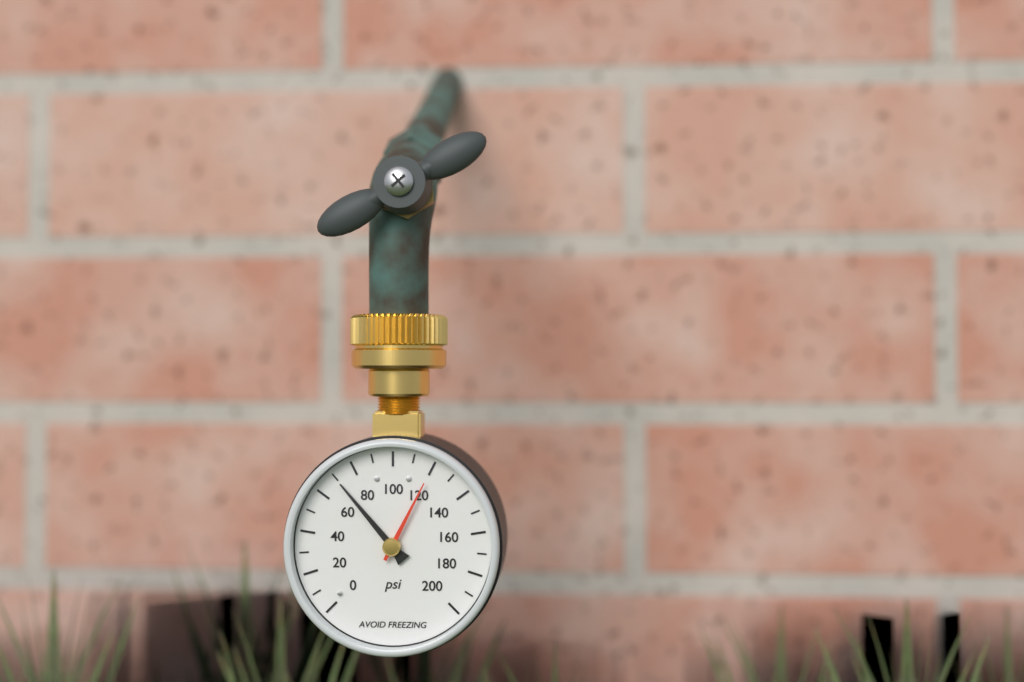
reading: 70 psi
